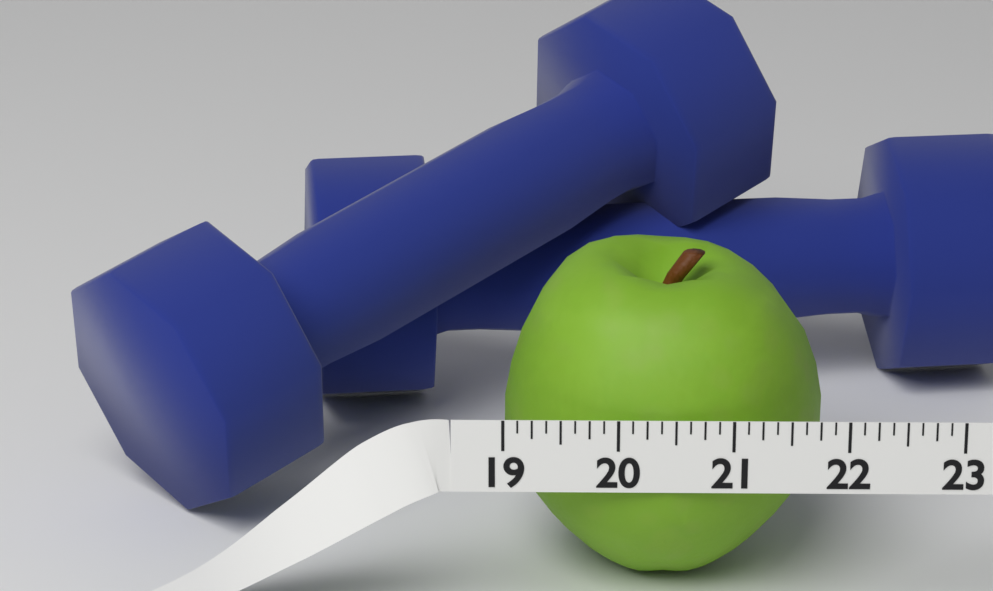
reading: 21.875 (no unit)
